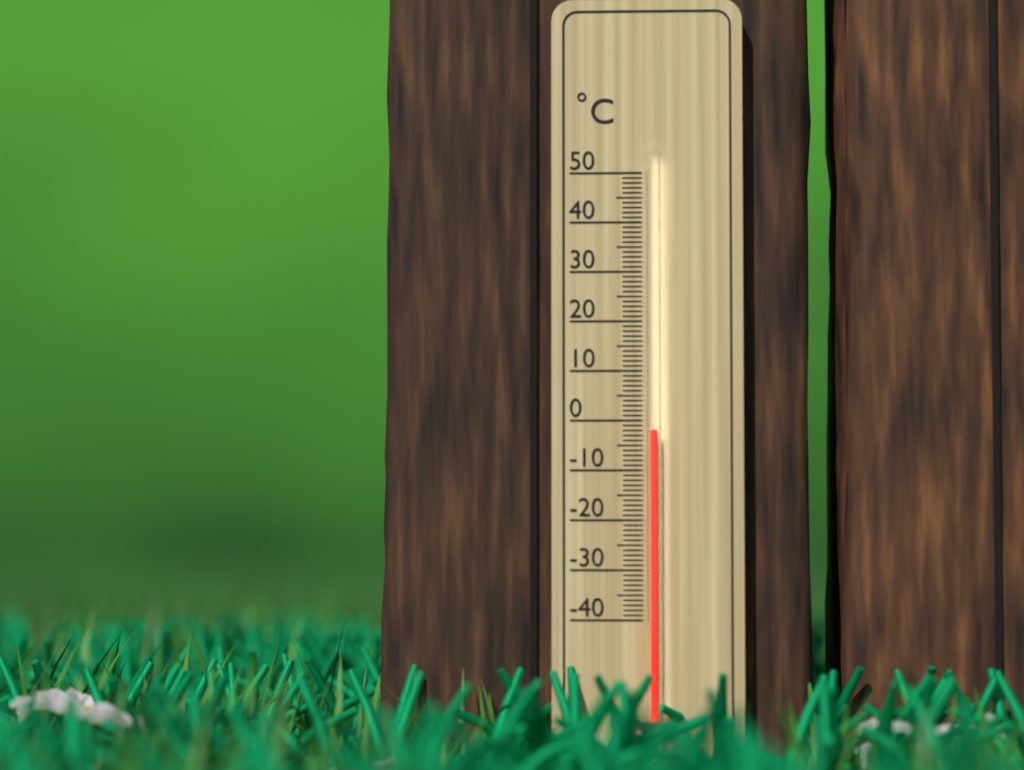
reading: -2 °C
